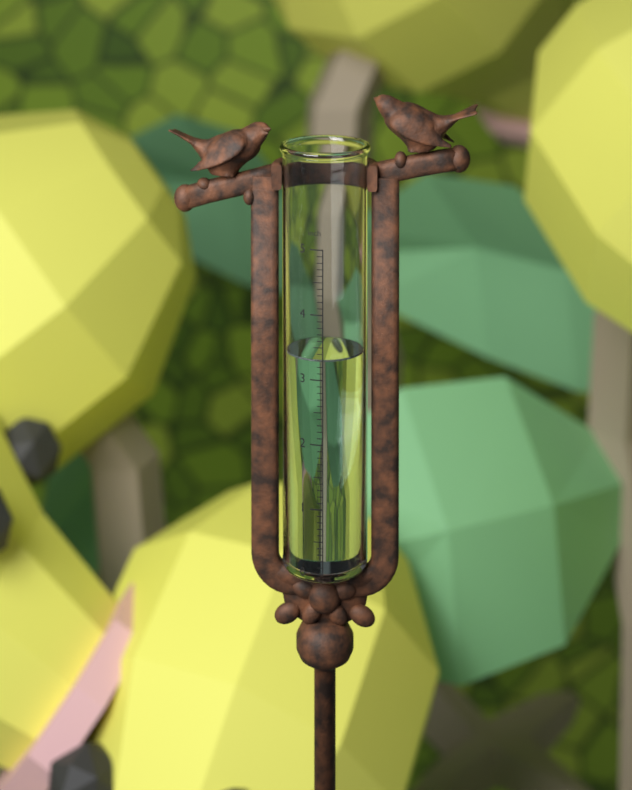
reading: 3.3 in
